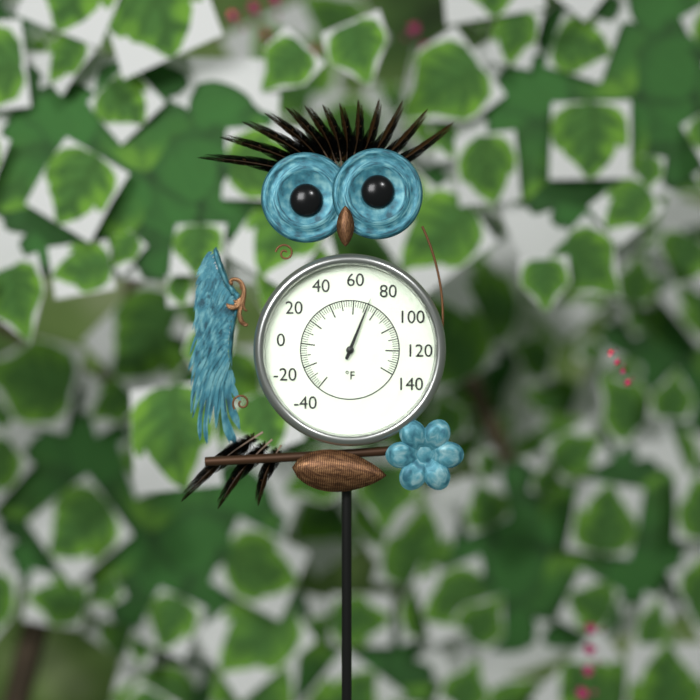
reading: 72 °F
